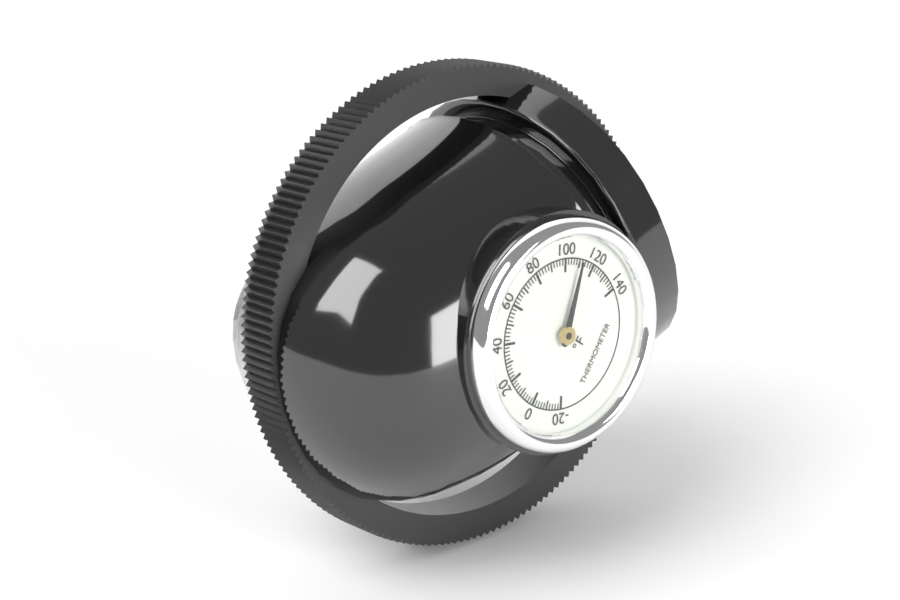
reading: 110 °F
